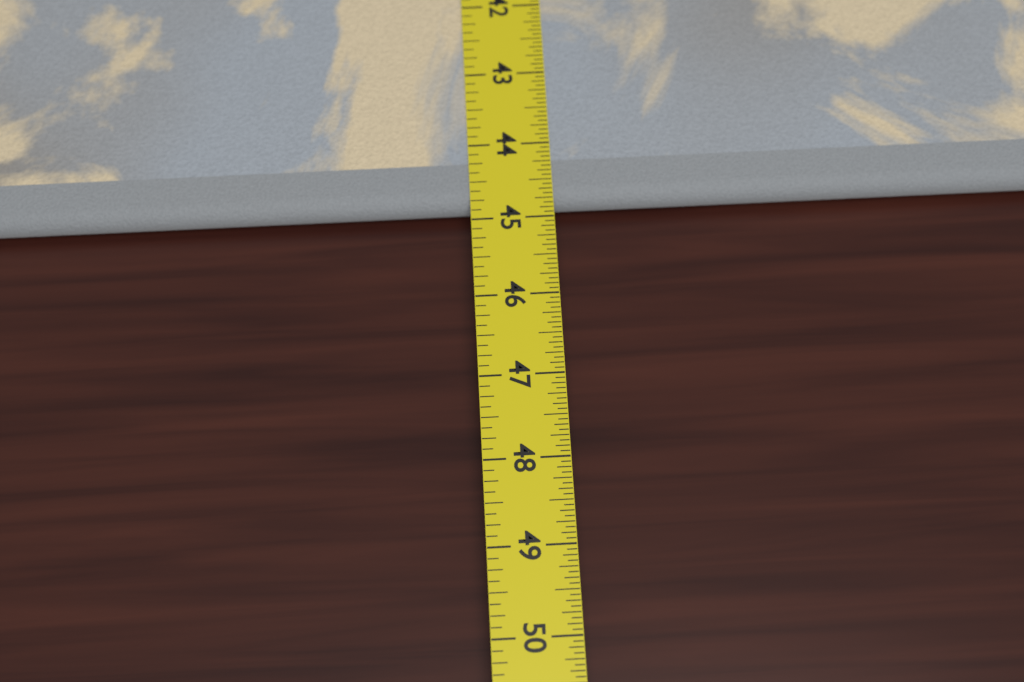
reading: 44.8125 in
